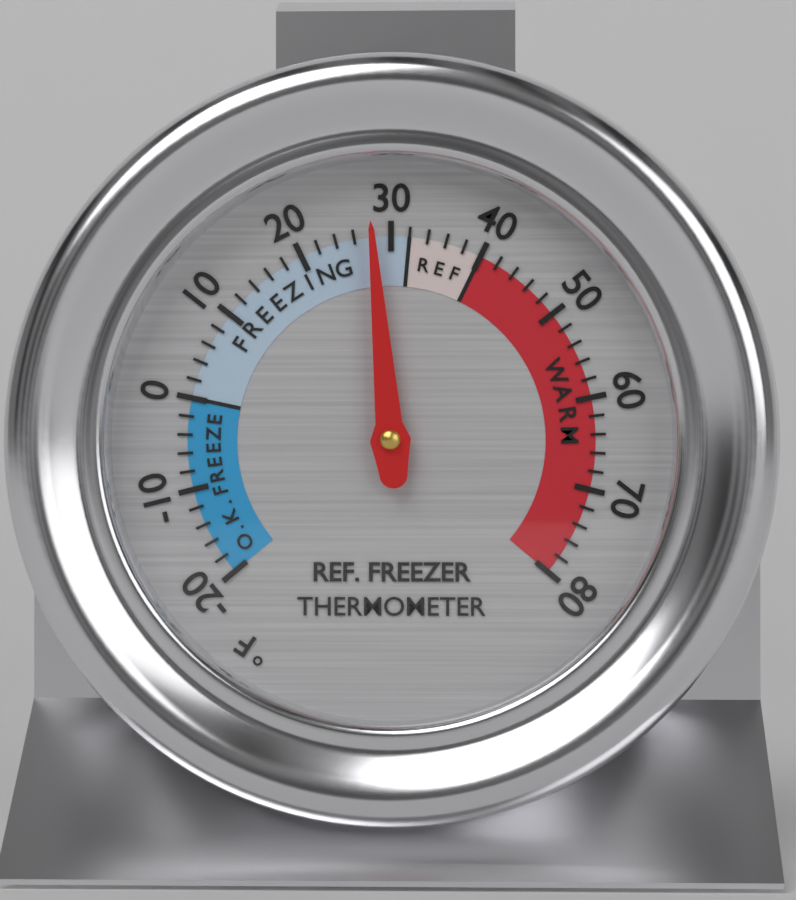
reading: 28 °F
